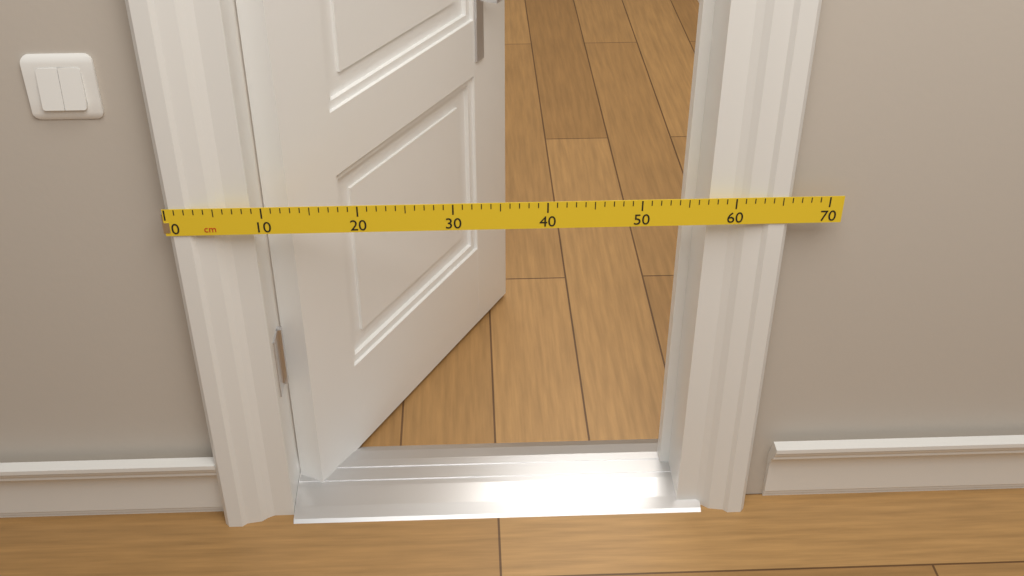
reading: 66 cm
